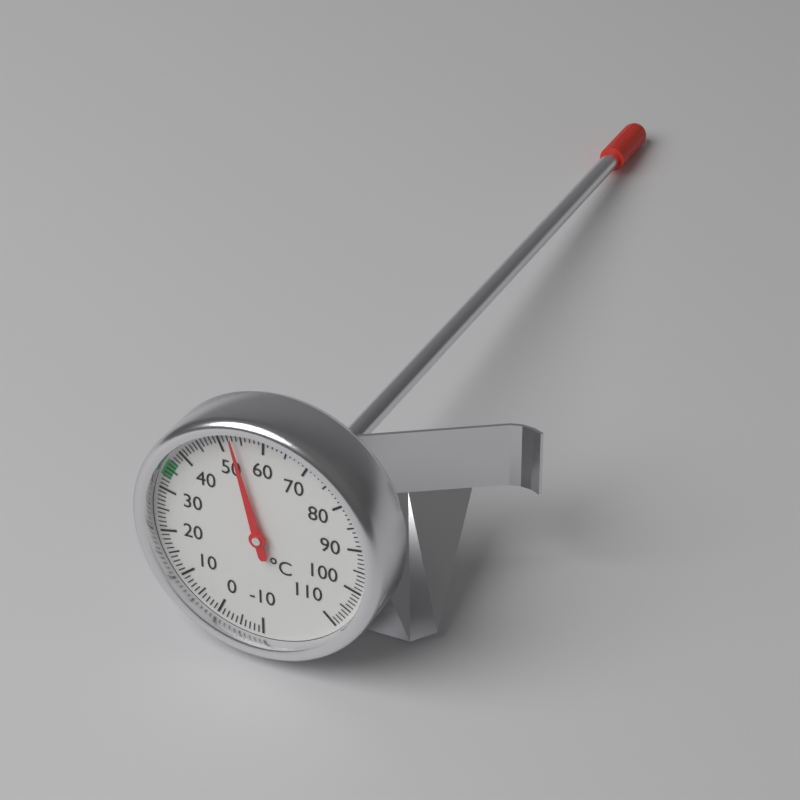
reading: 53 °C
